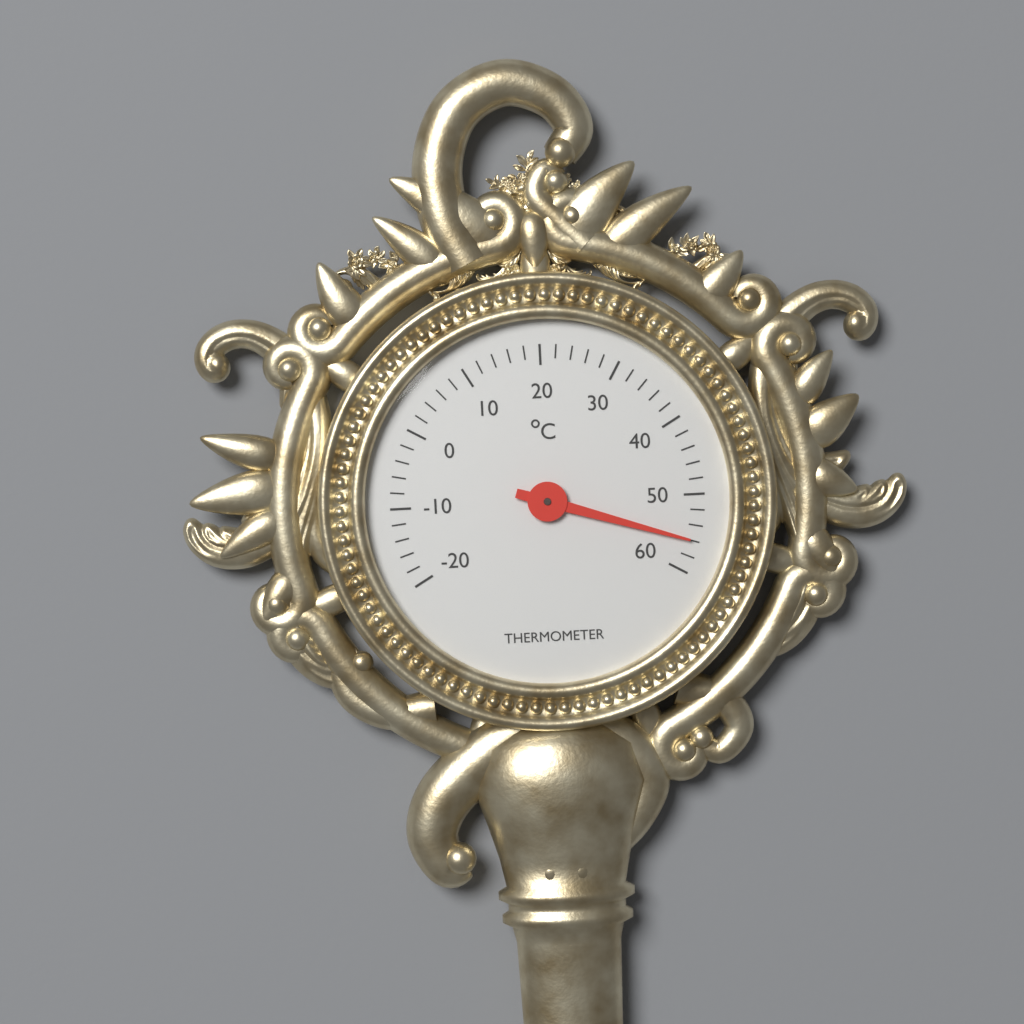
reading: 56 °C
